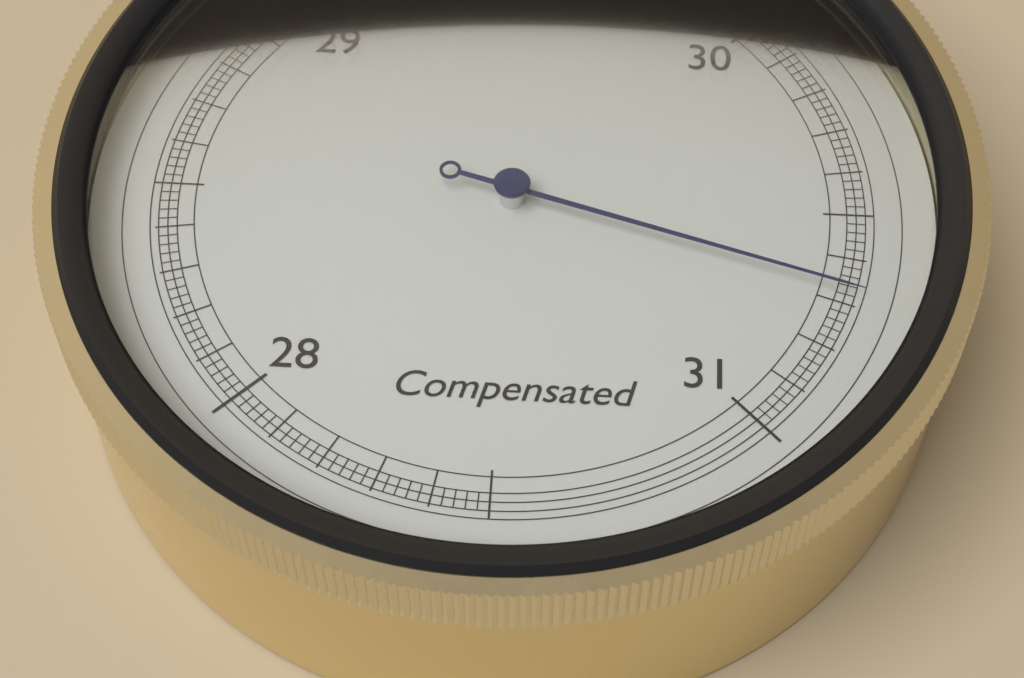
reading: 30.68 inHg
